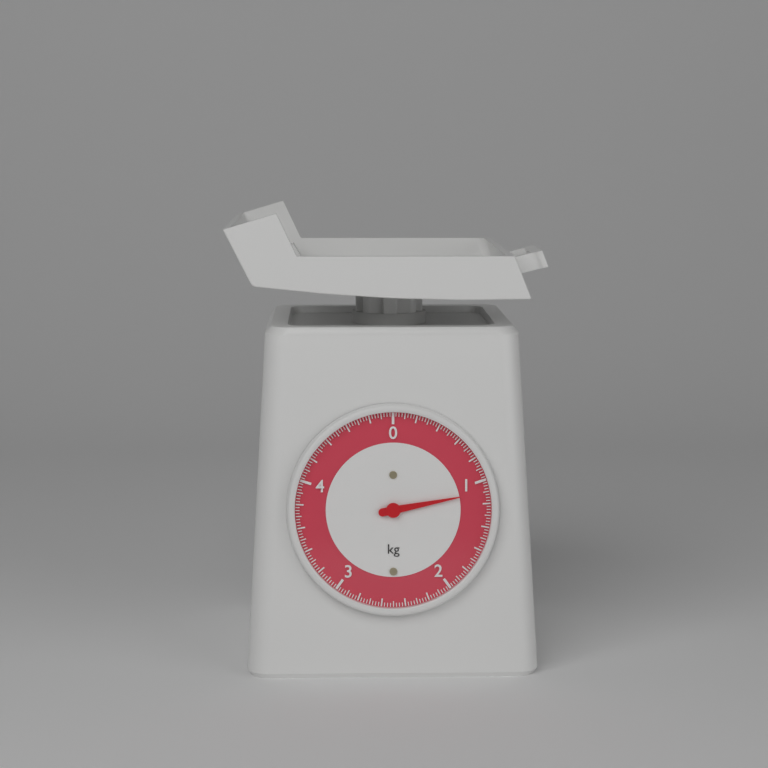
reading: 1.100 kg
